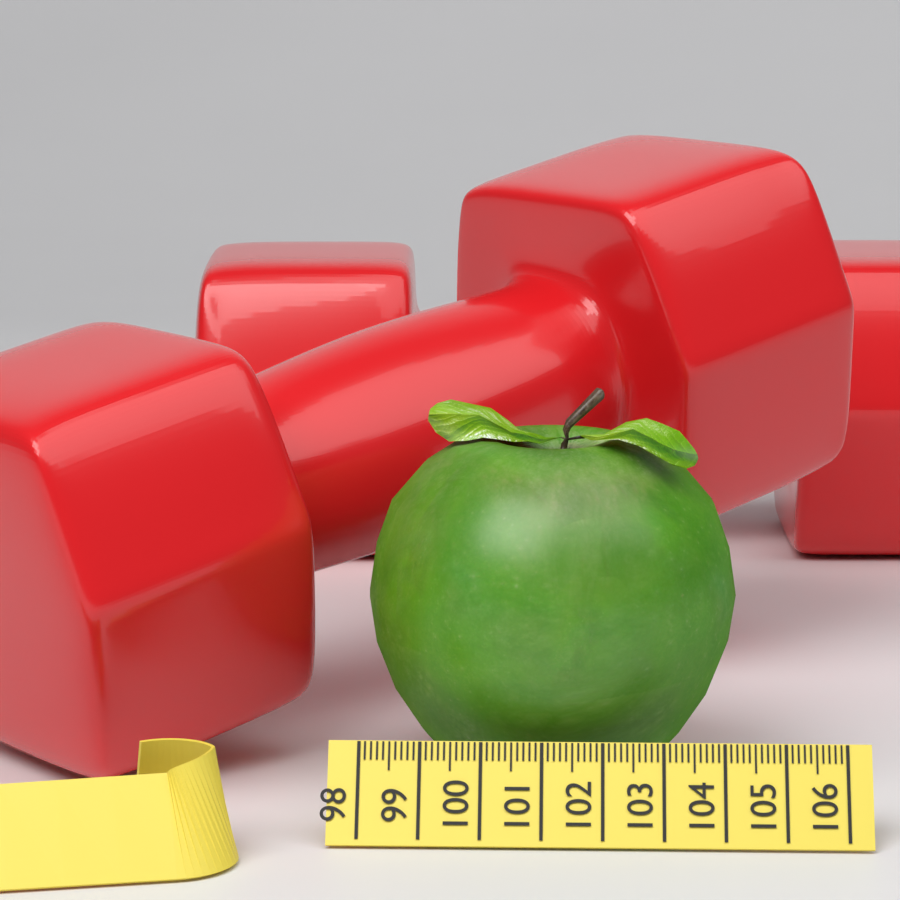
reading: 104.3 (no unit)
